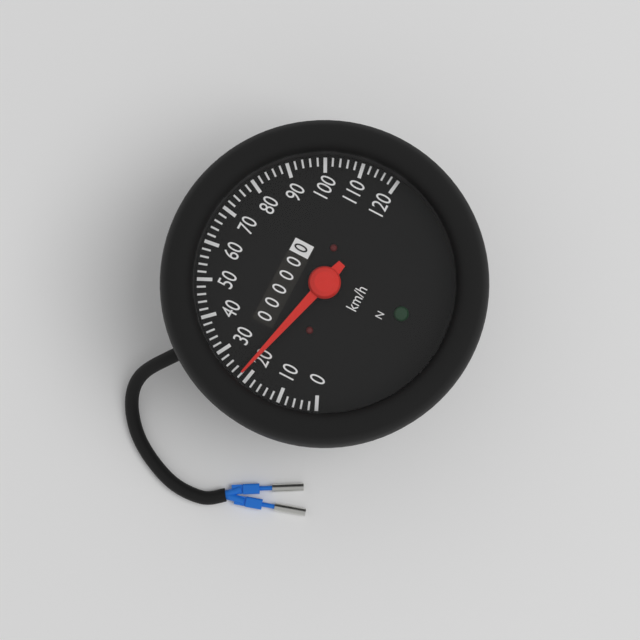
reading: 22 km/h
